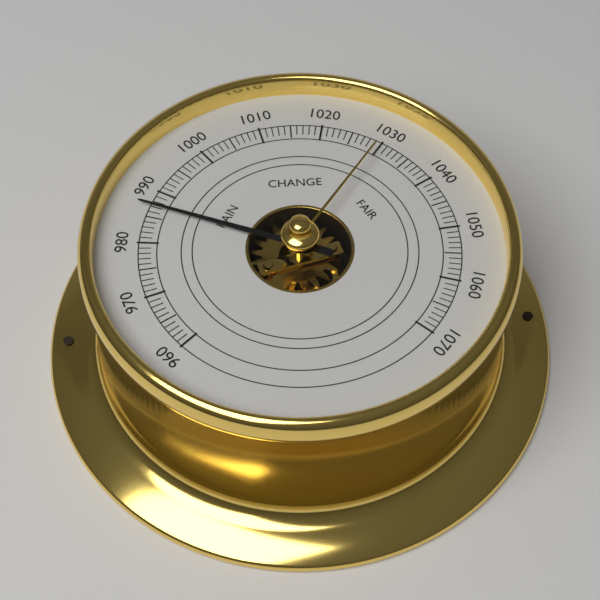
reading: 987 (no unit)
